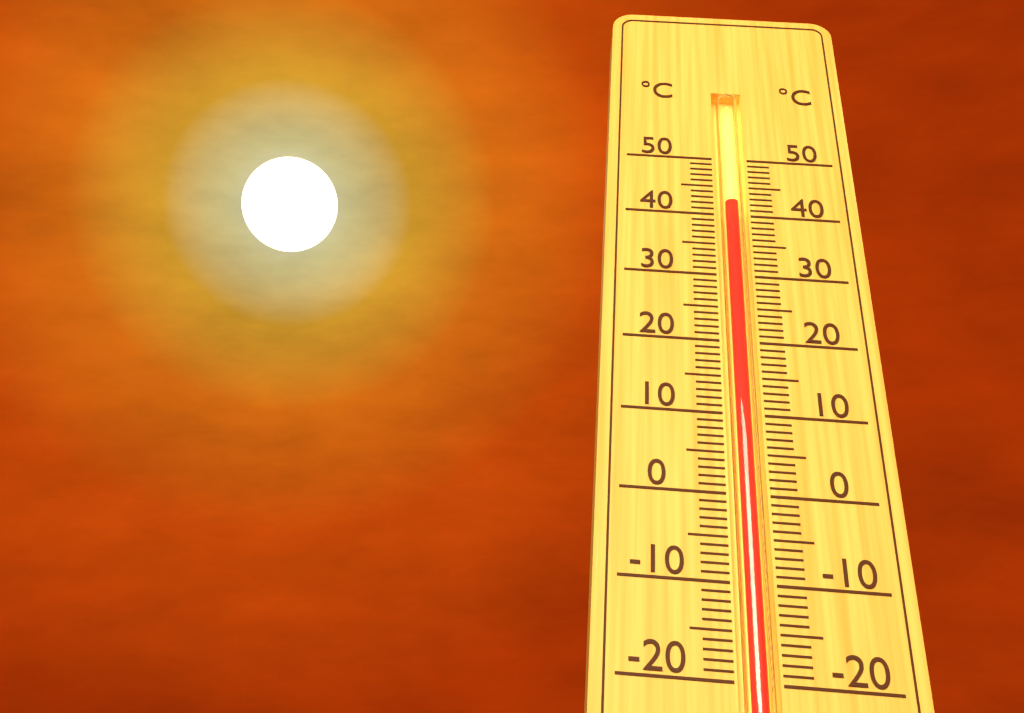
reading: 42 °C
